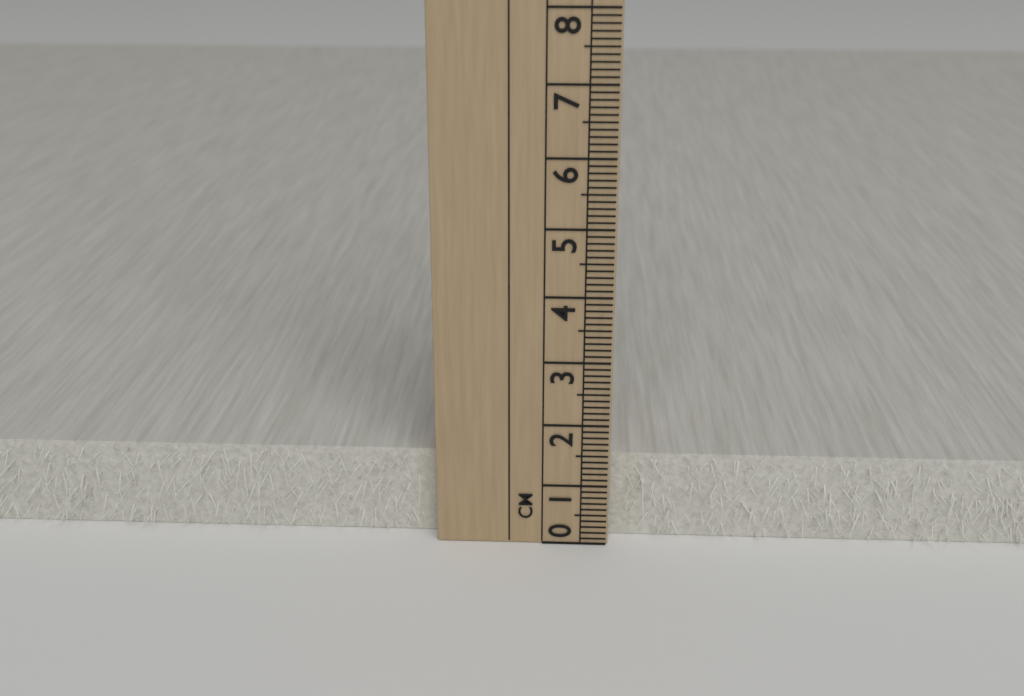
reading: 1.4 cm
